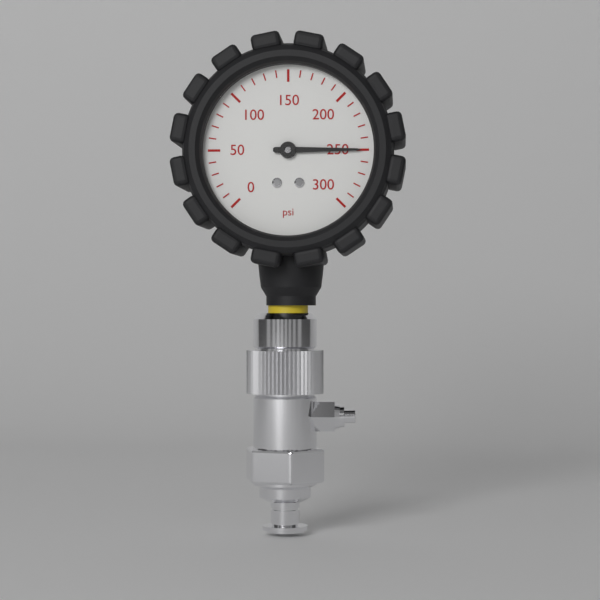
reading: 250 psi
